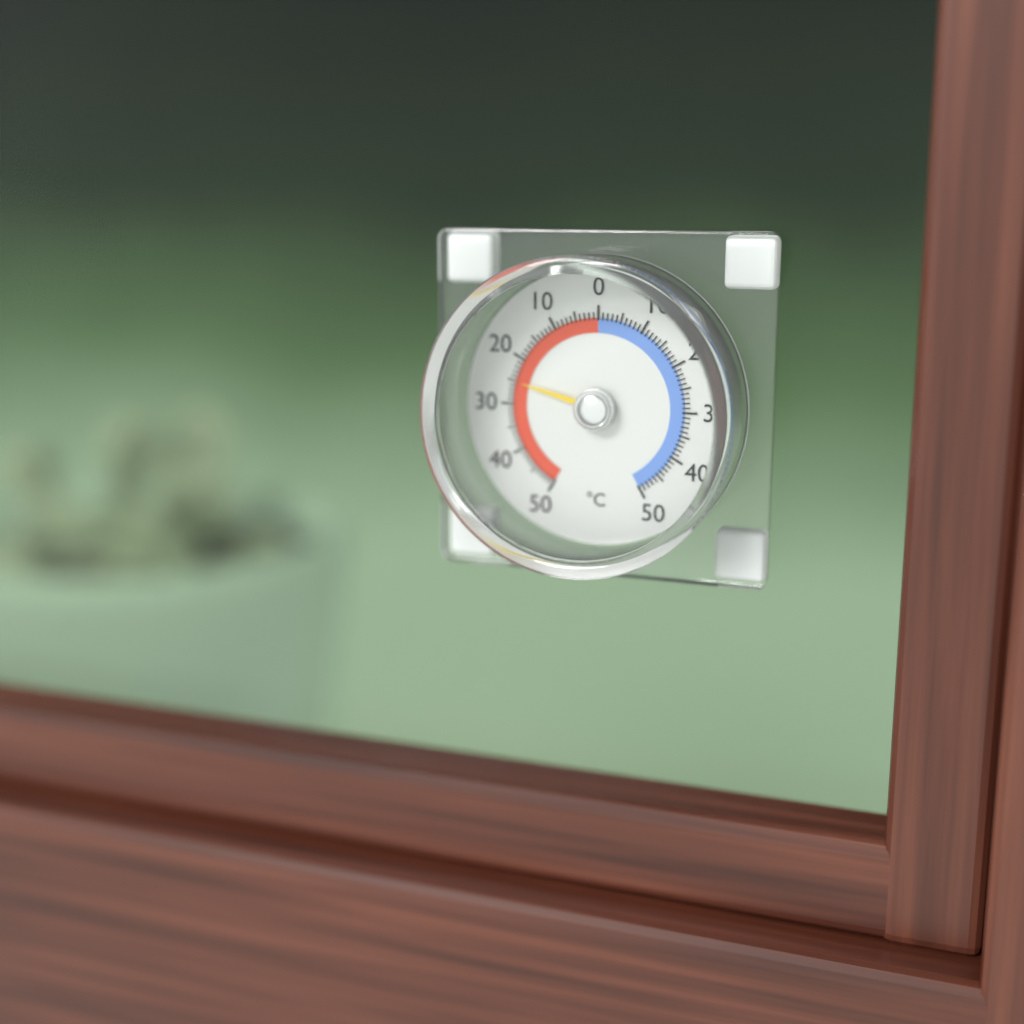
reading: 25 °C
